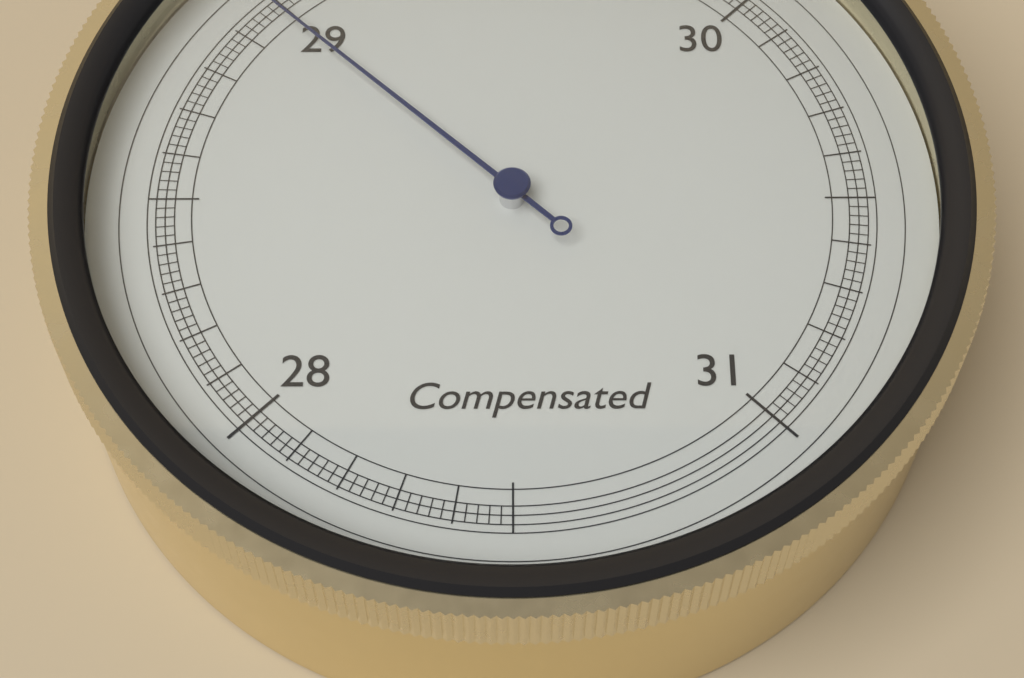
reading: 28.98 inHg
